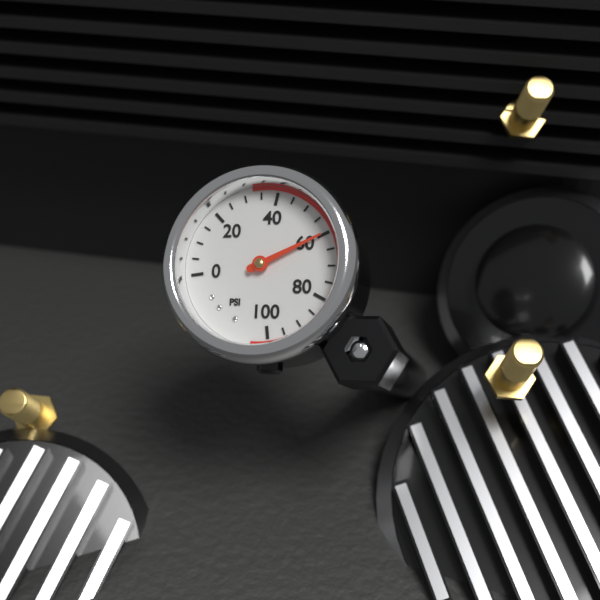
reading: 60 psi
